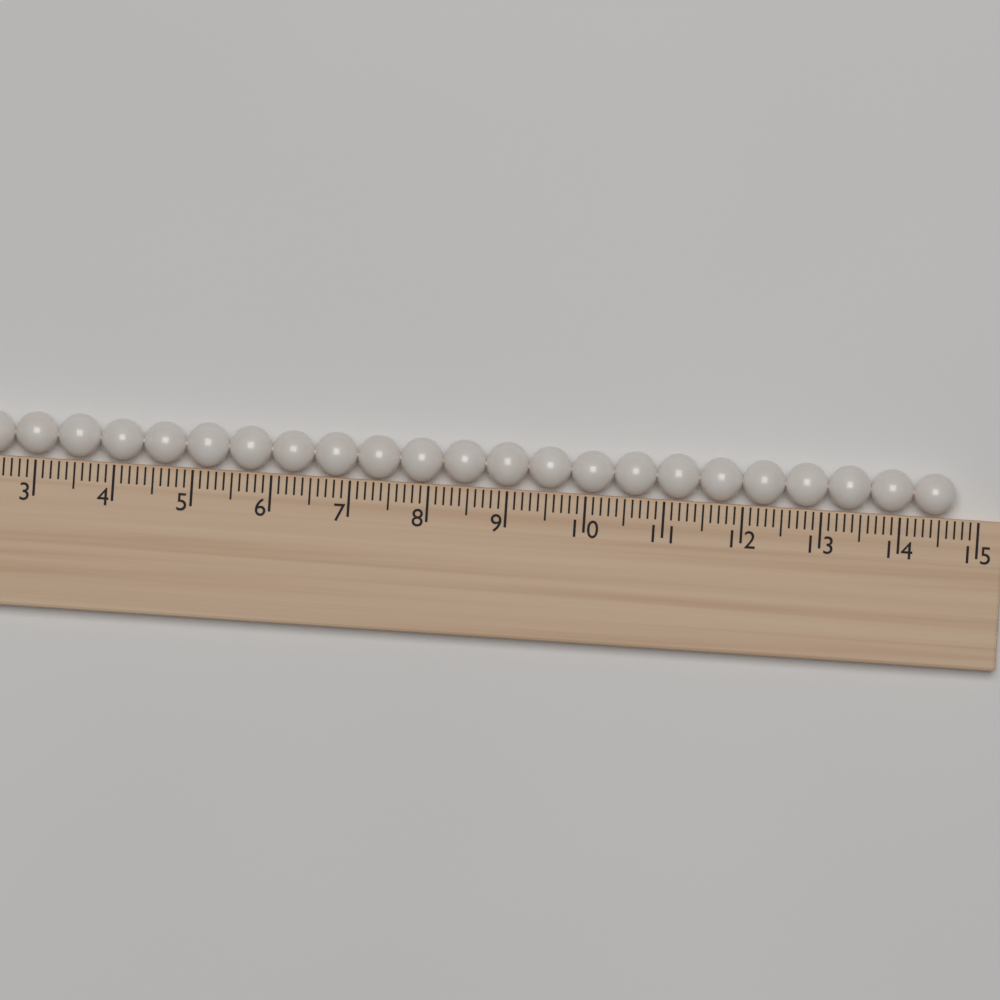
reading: 14.7 (no unit)
